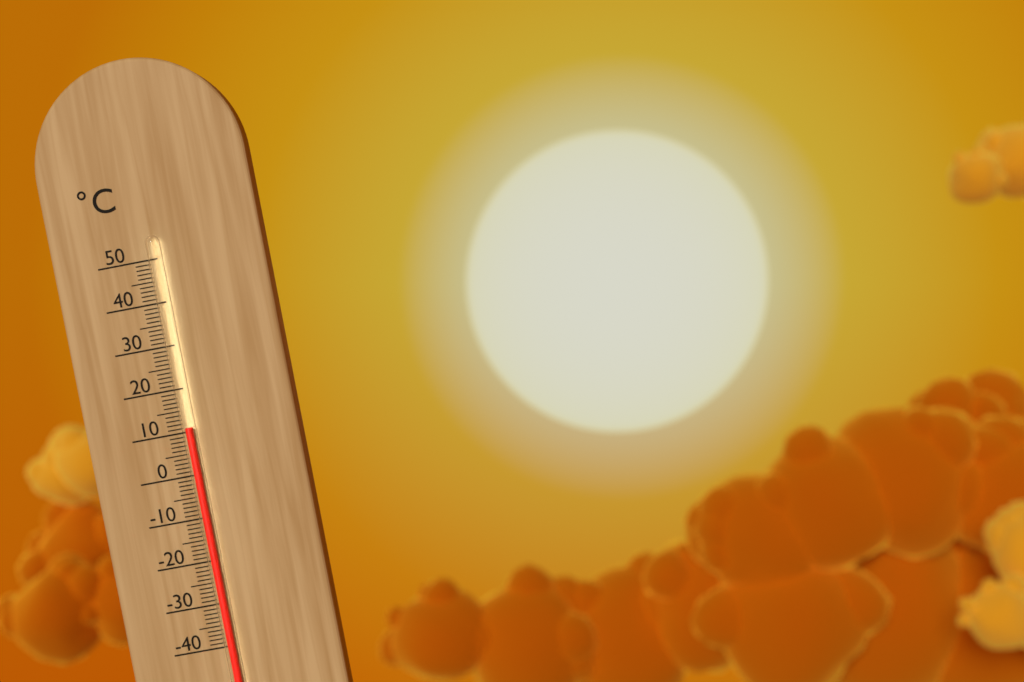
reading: 11 °C
